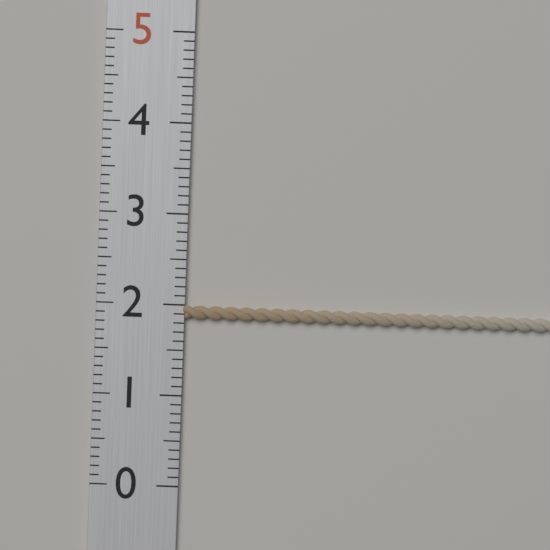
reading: 2.0 (no unit)
